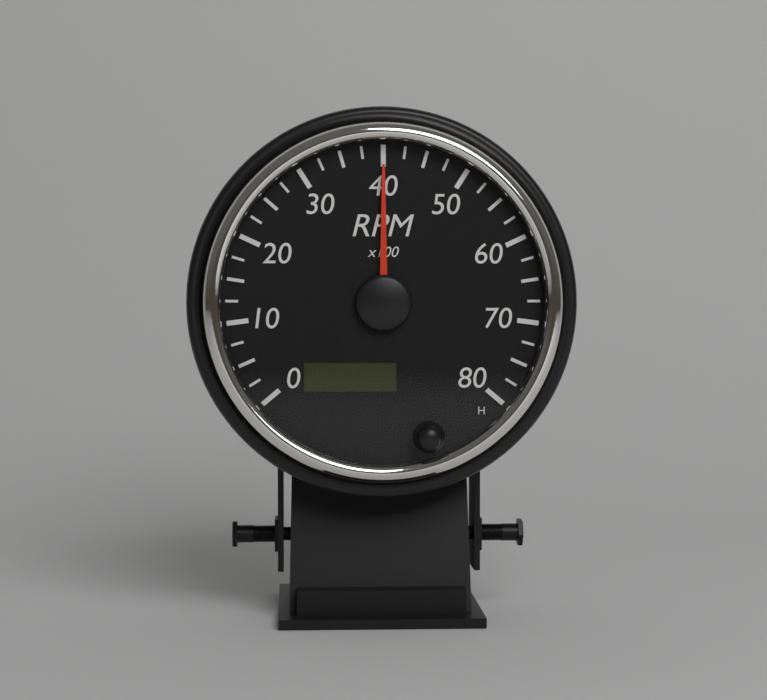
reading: 4000 RPM
